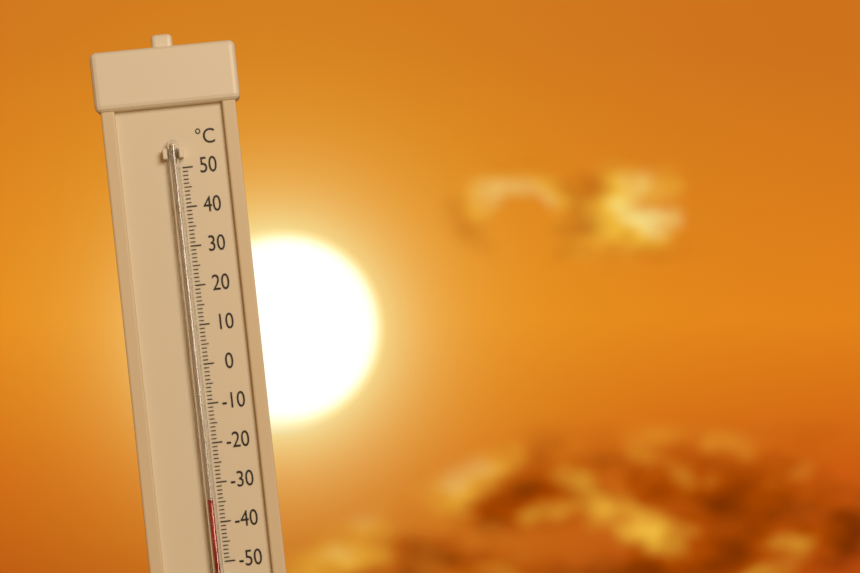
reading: -34 °C
